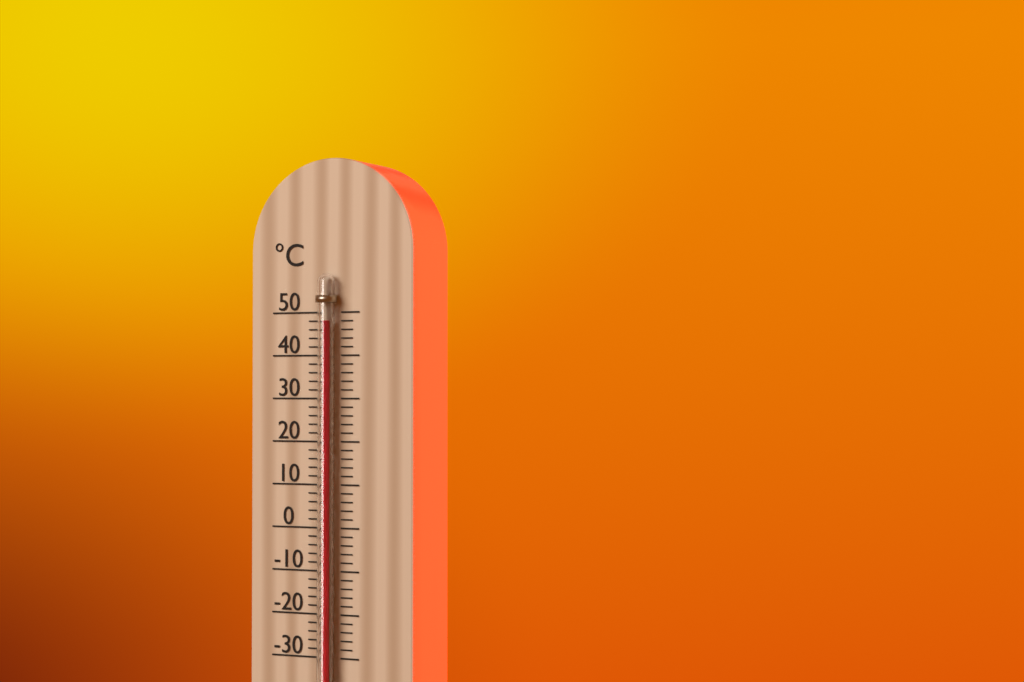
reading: 48 °C
